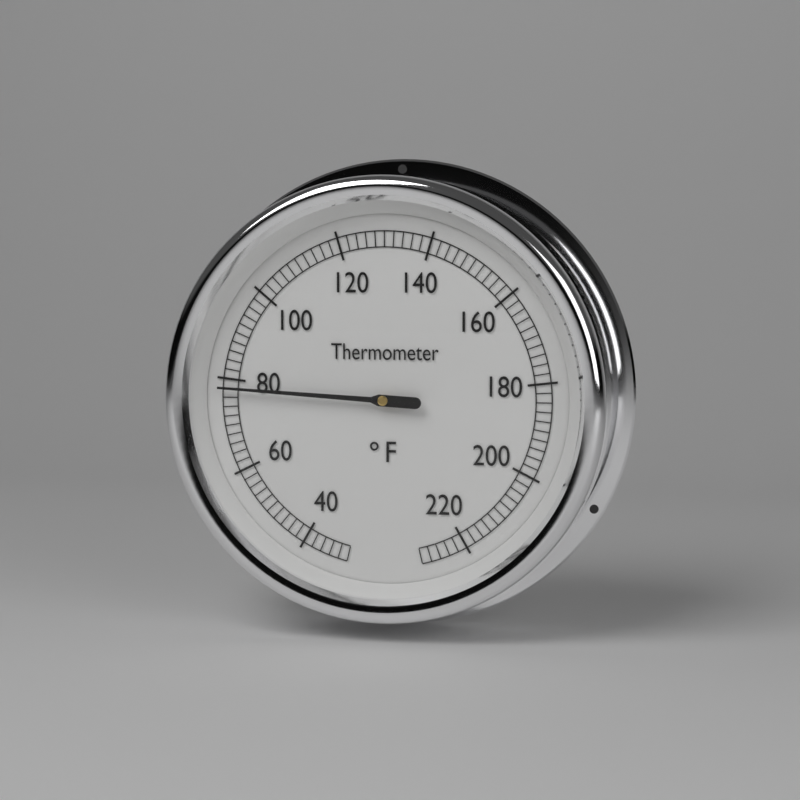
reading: 78 °F
